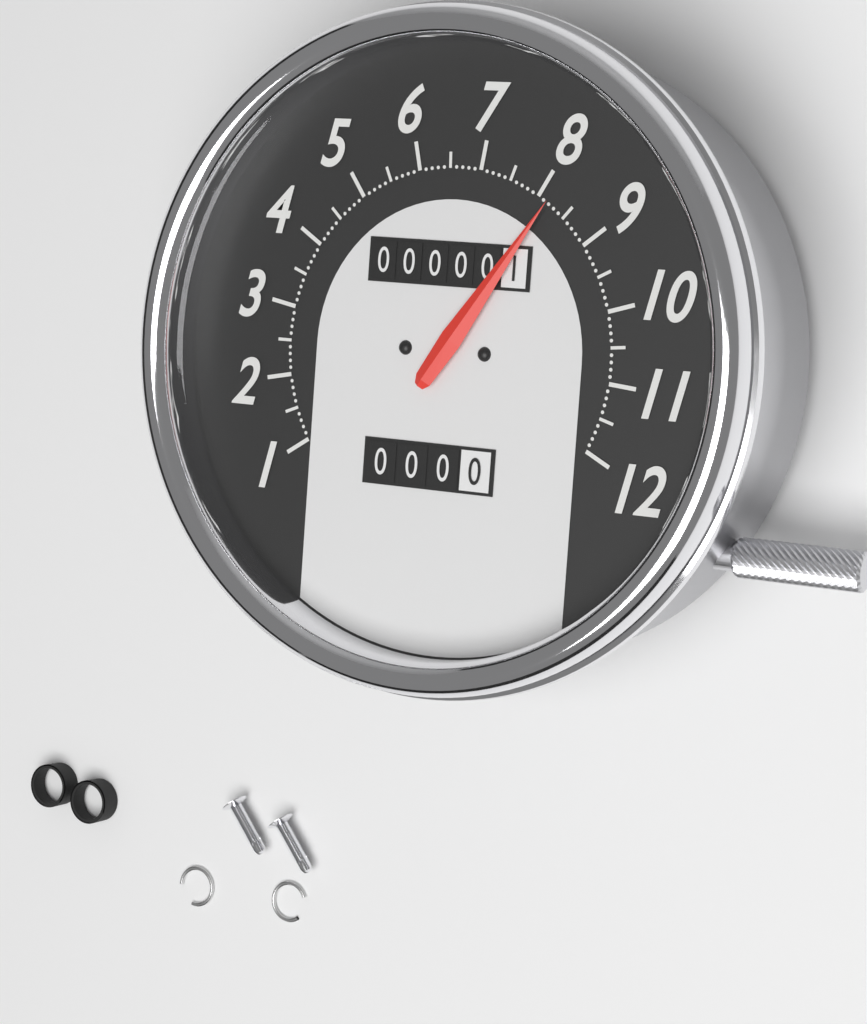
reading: 8.2 (no unit)
